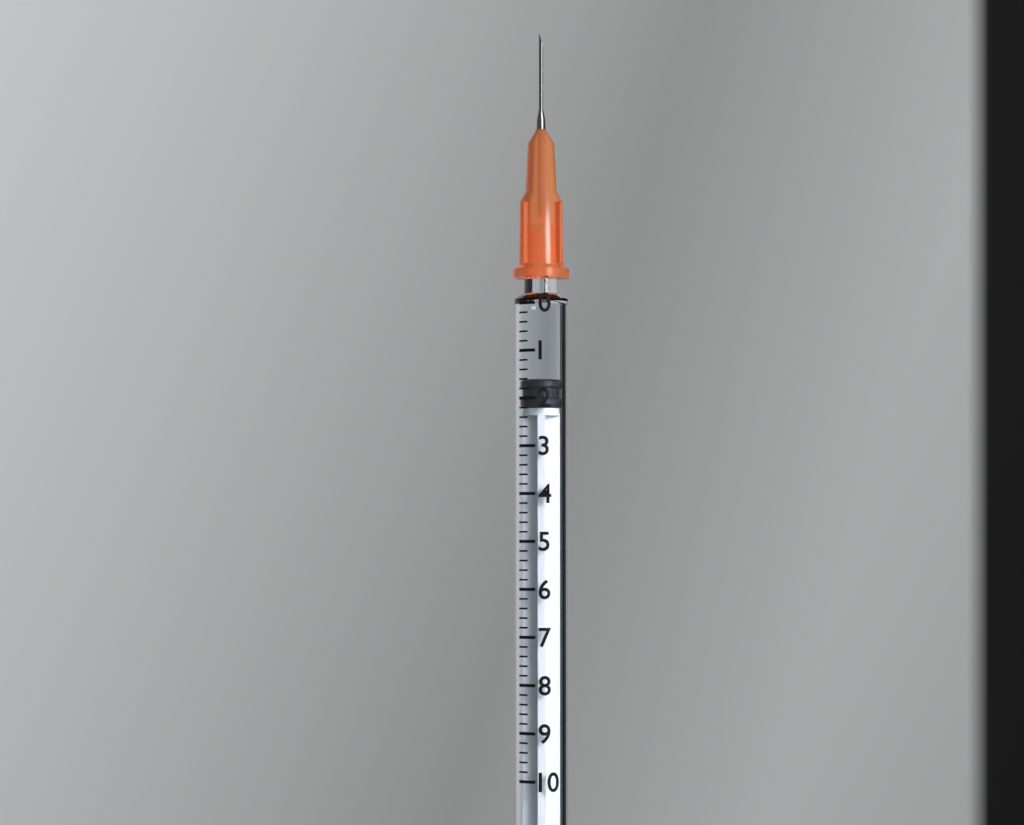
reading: 1.6 (no unit)
